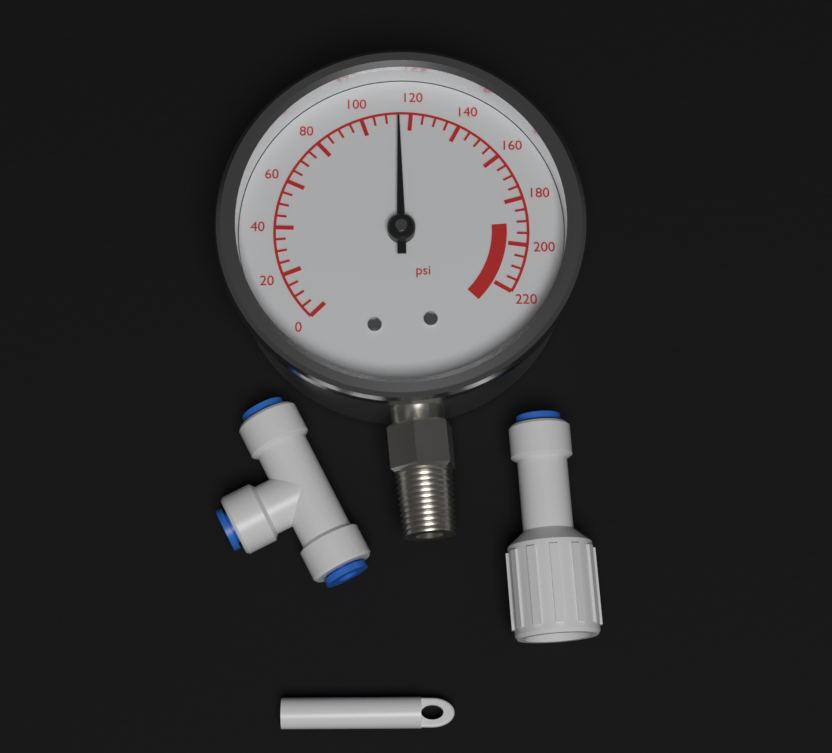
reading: 115 psi
